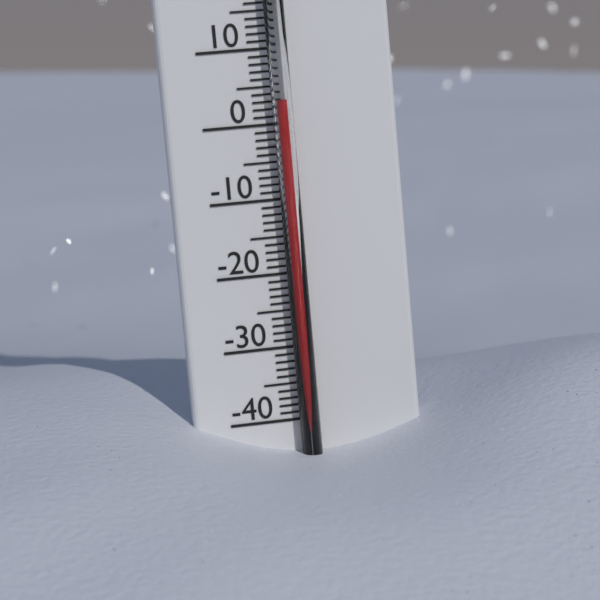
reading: 3 °C
